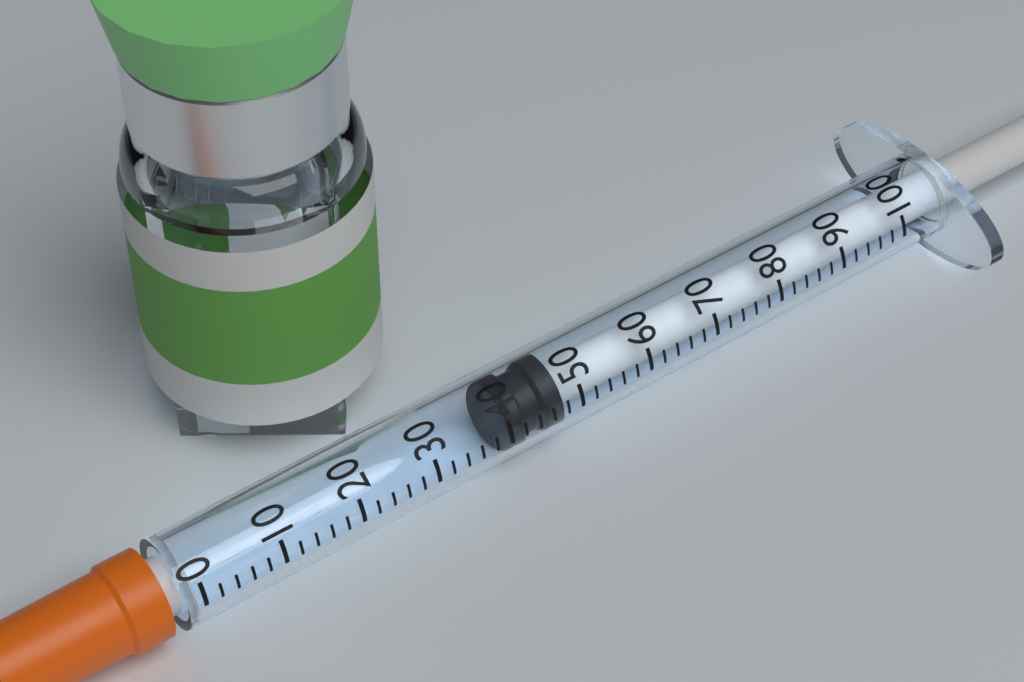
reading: 40 (no unit)
